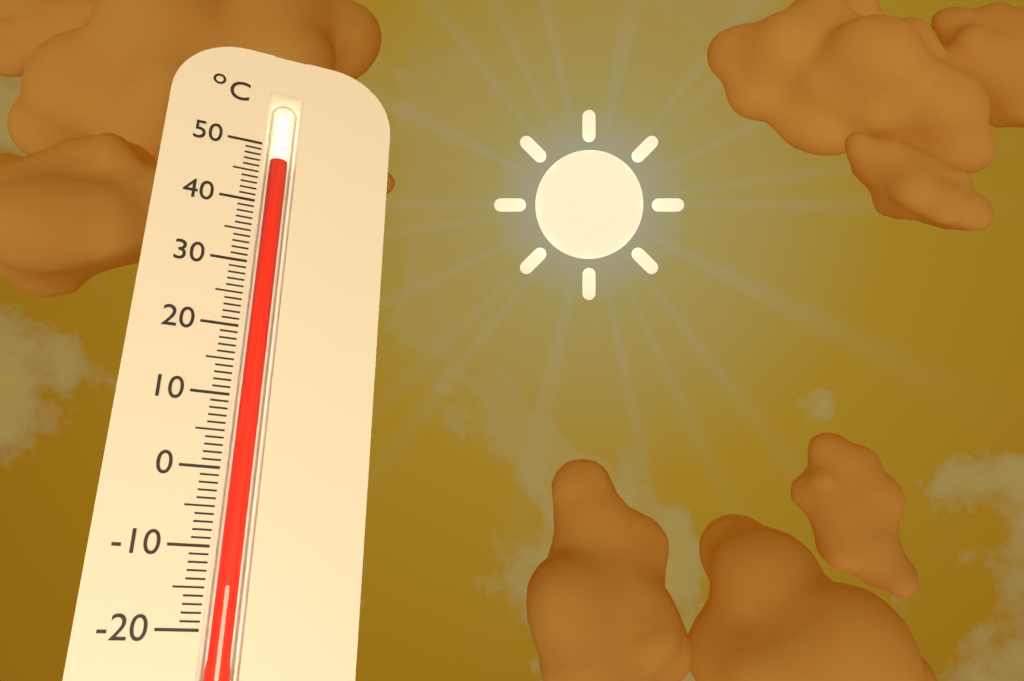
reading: 48 °C
